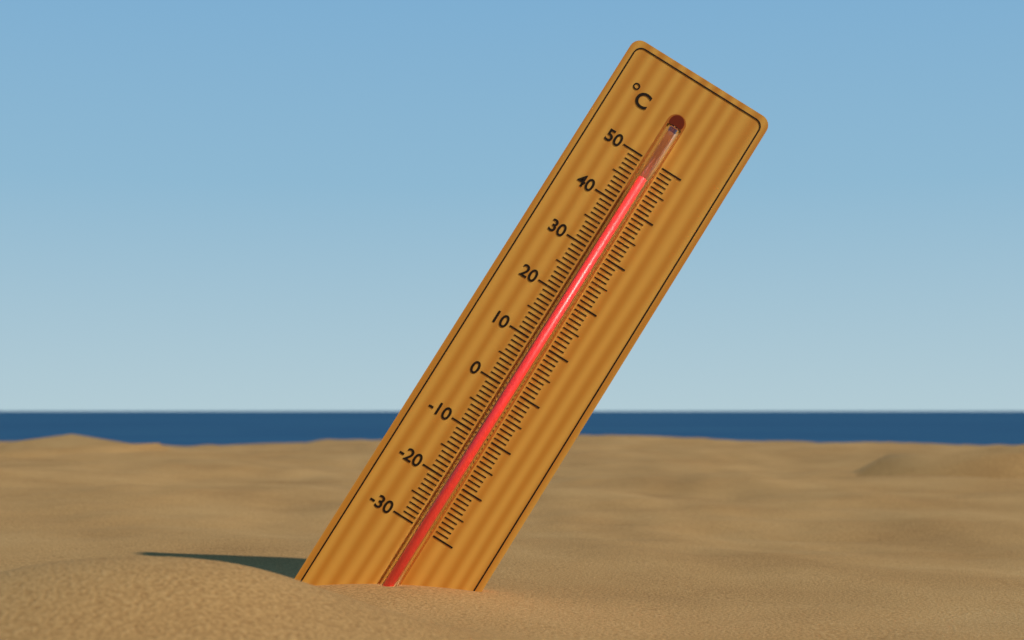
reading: 46 °C
